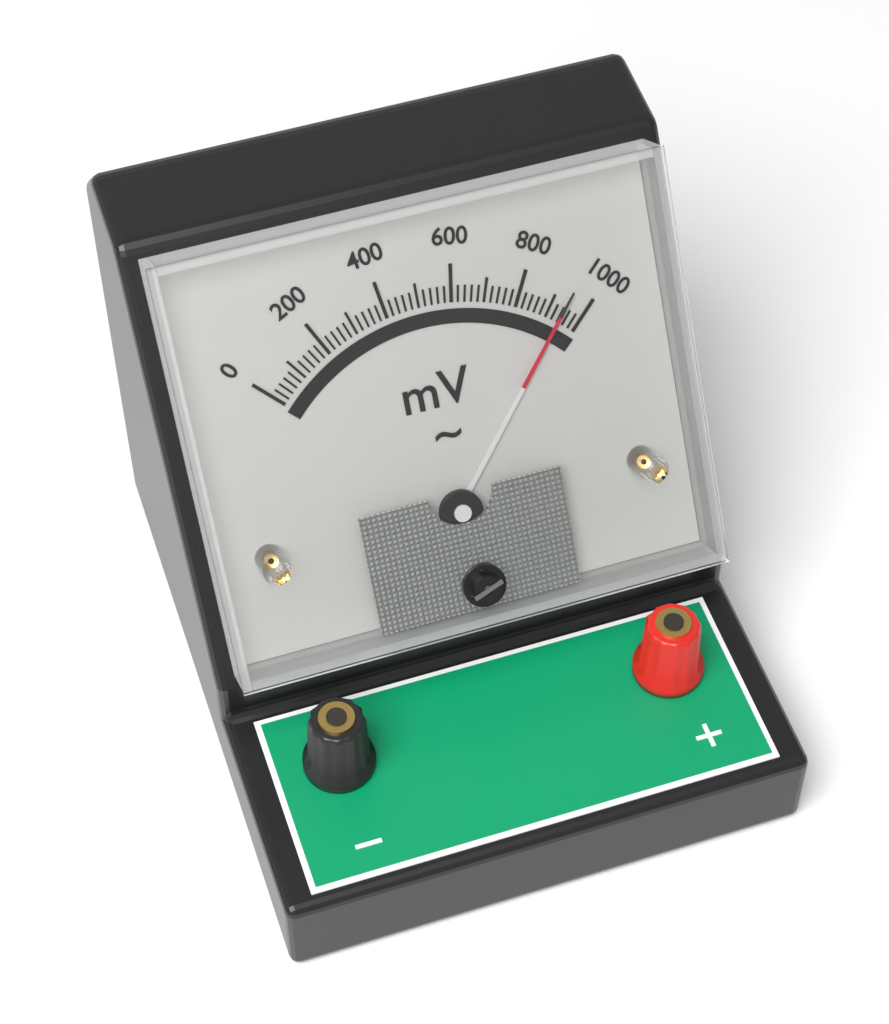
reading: 940 mV
